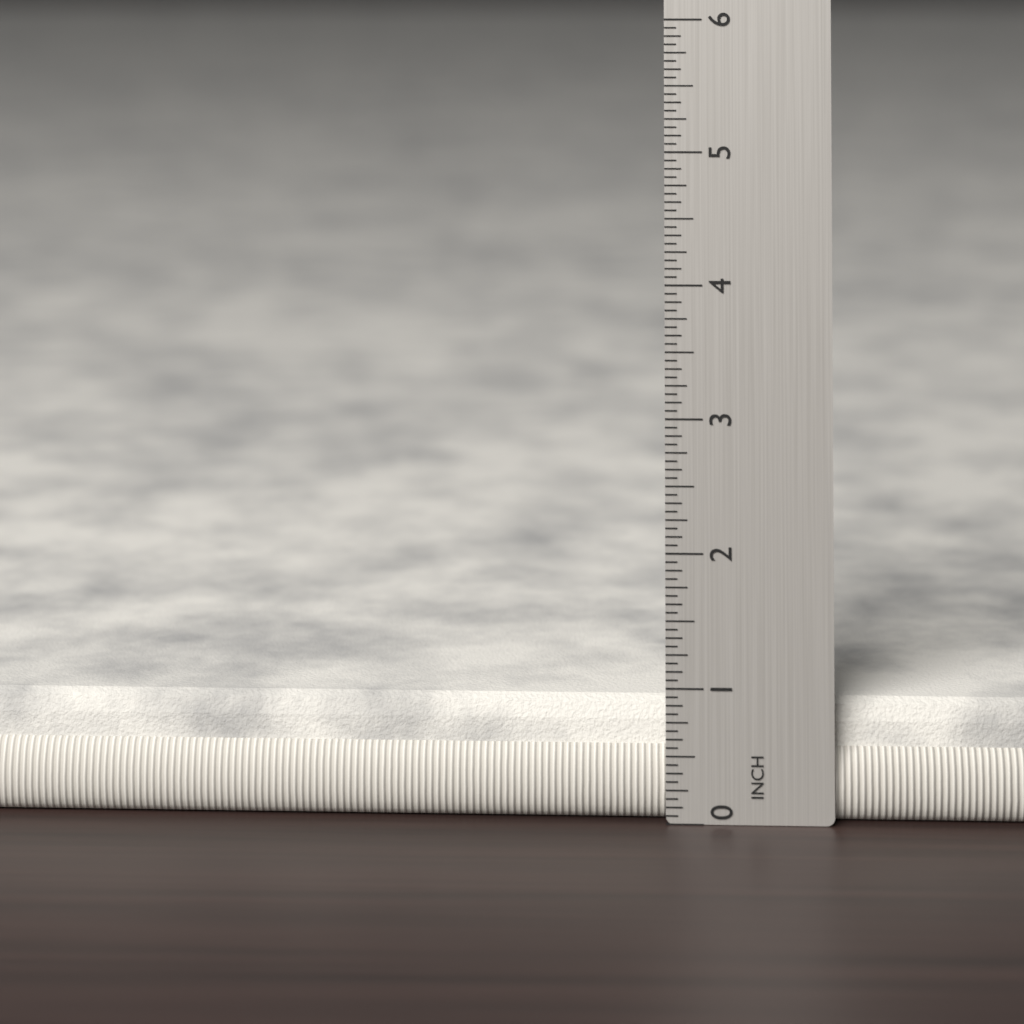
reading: 0.8750 in
